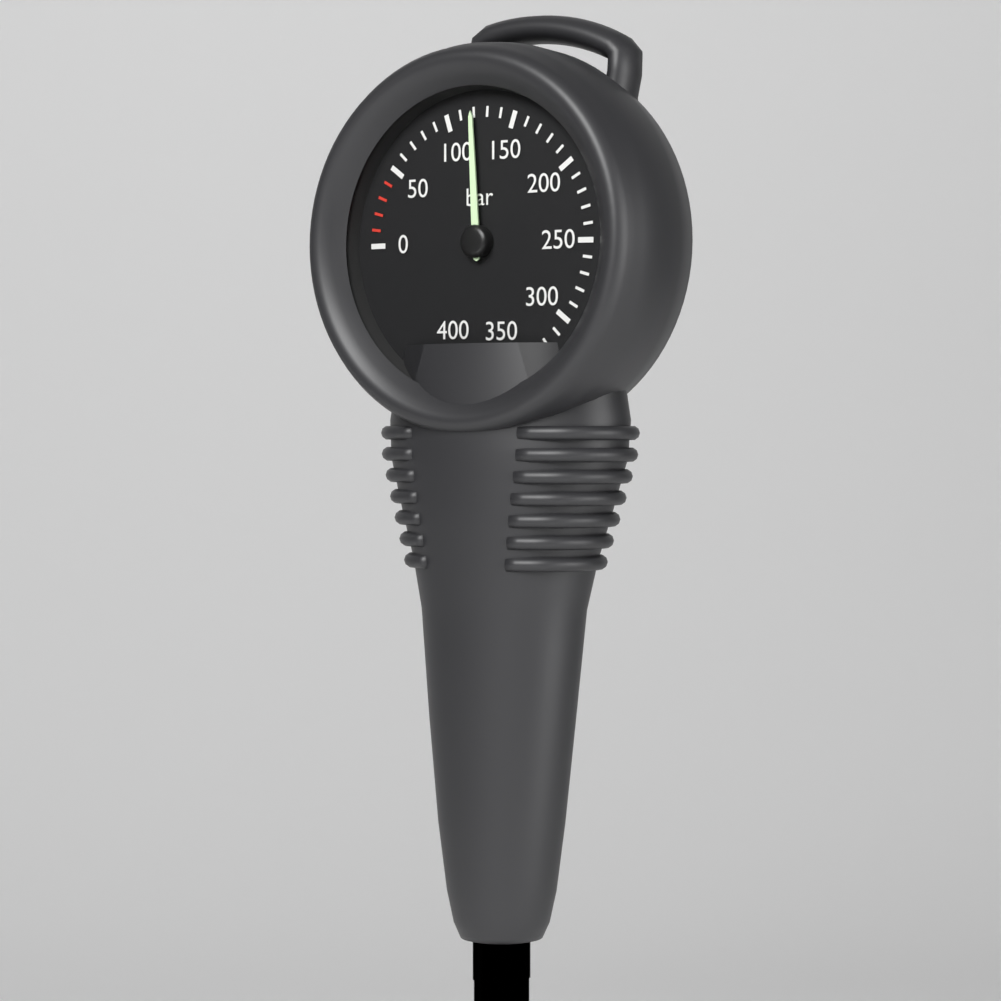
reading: 120 bar
